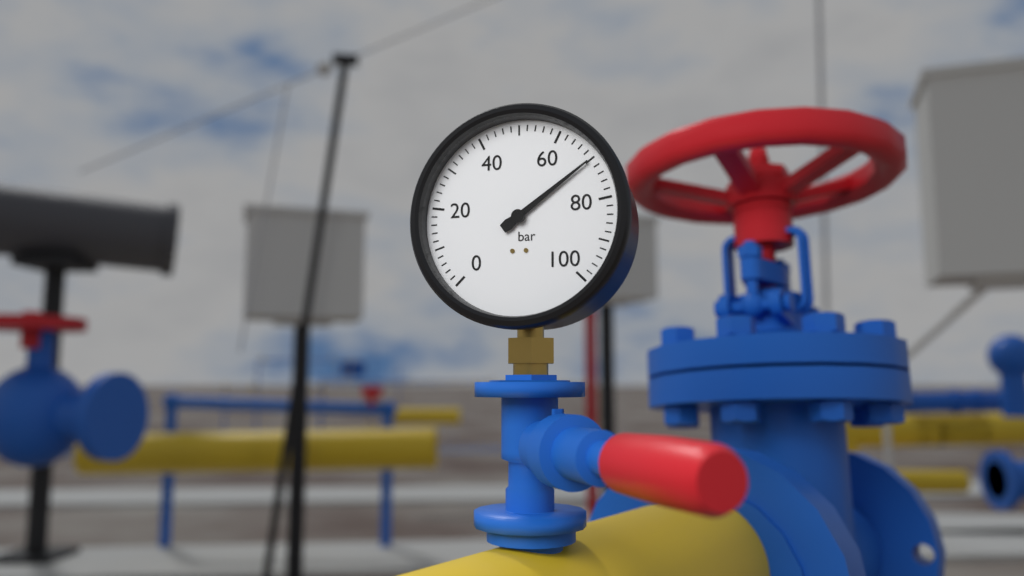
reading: 70 bar
